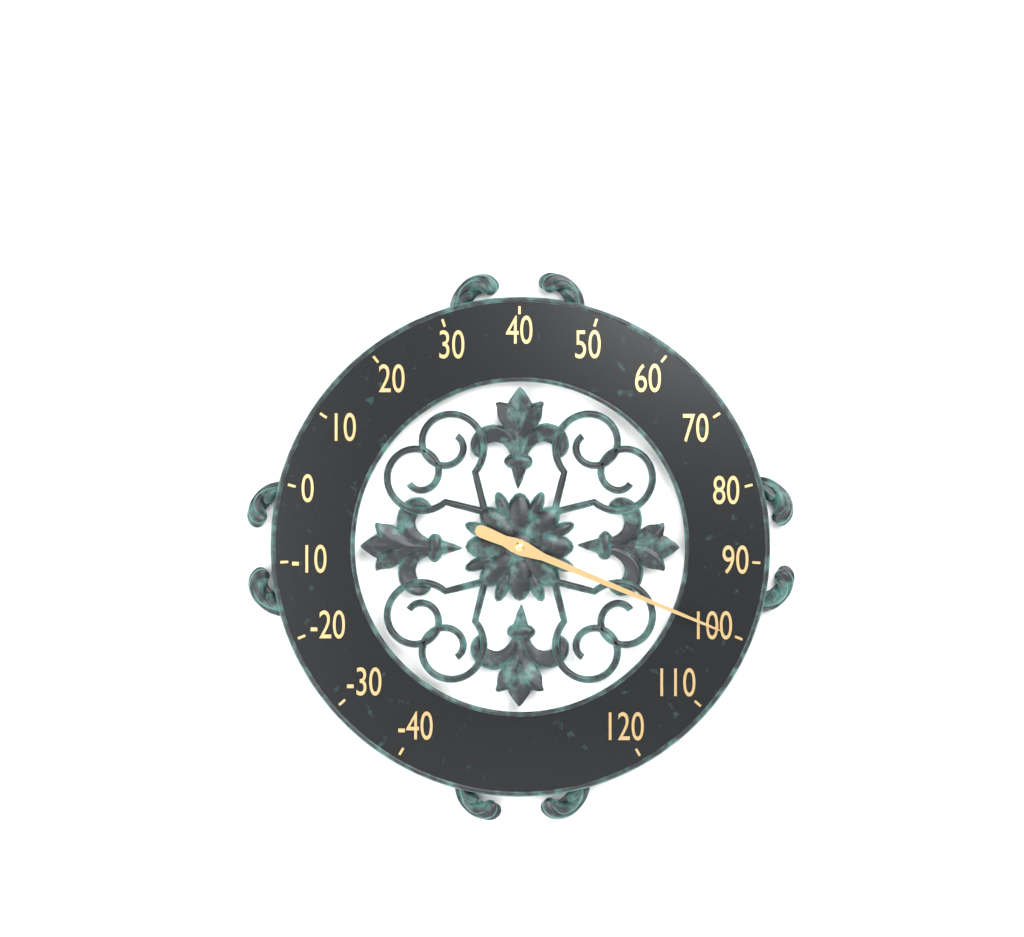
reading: 100 (no unit)
